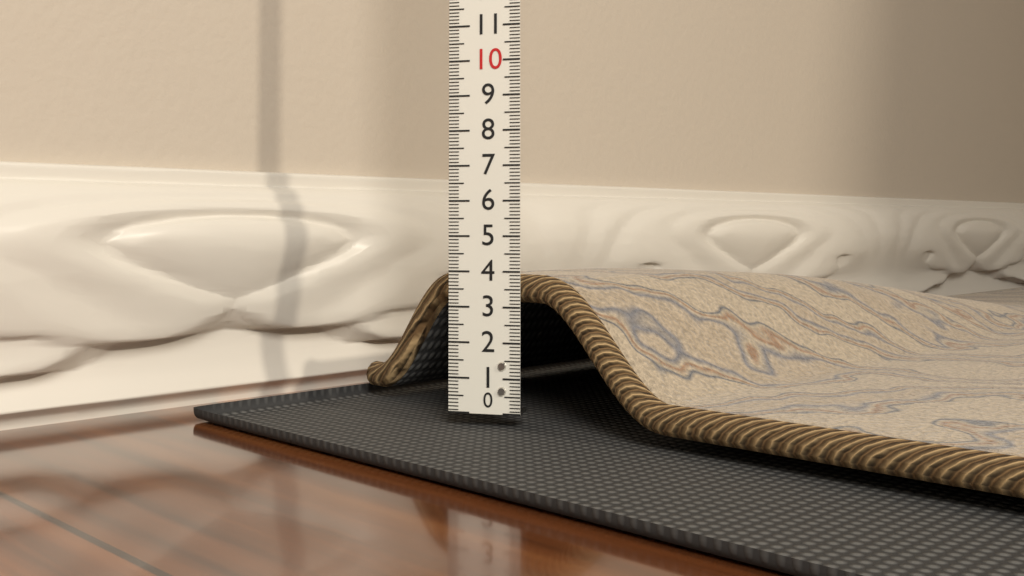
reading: 3.9 (no unit)
